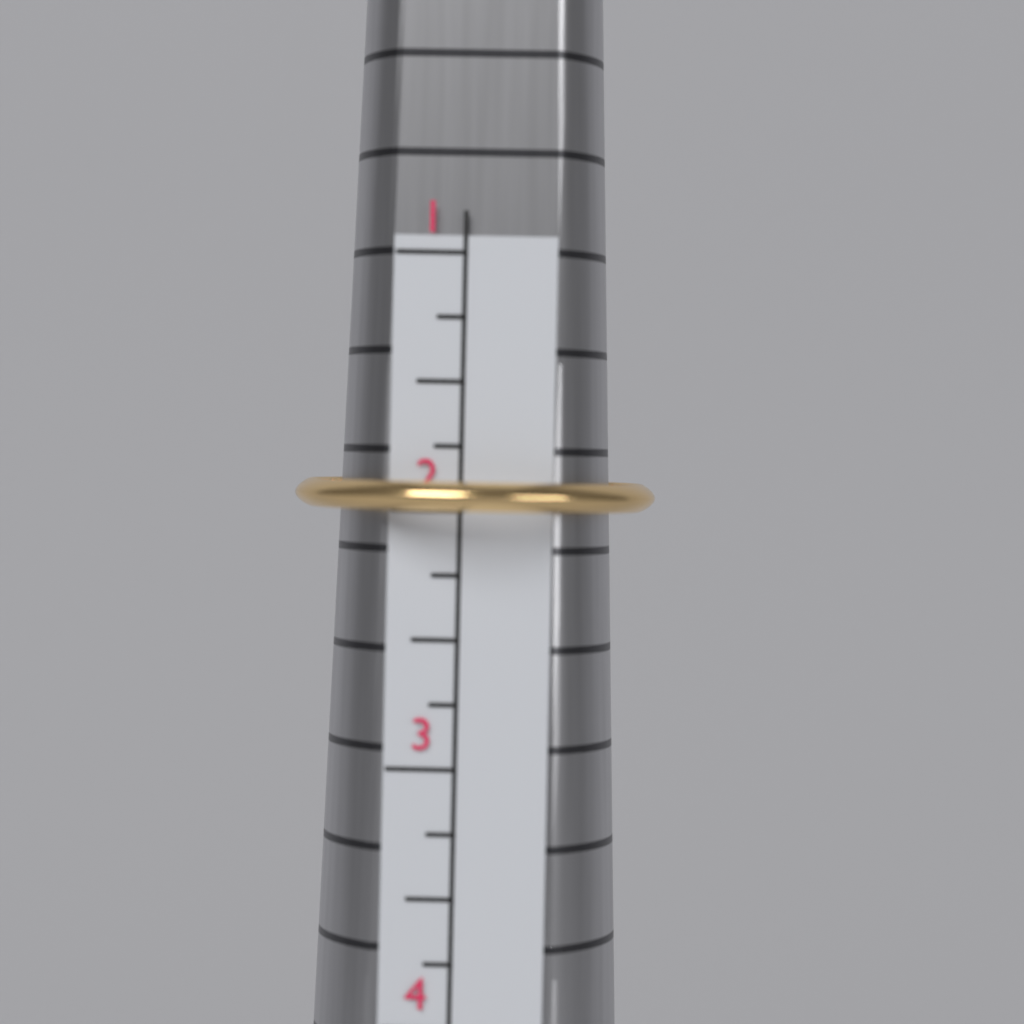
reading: 2.00 (no unit)
